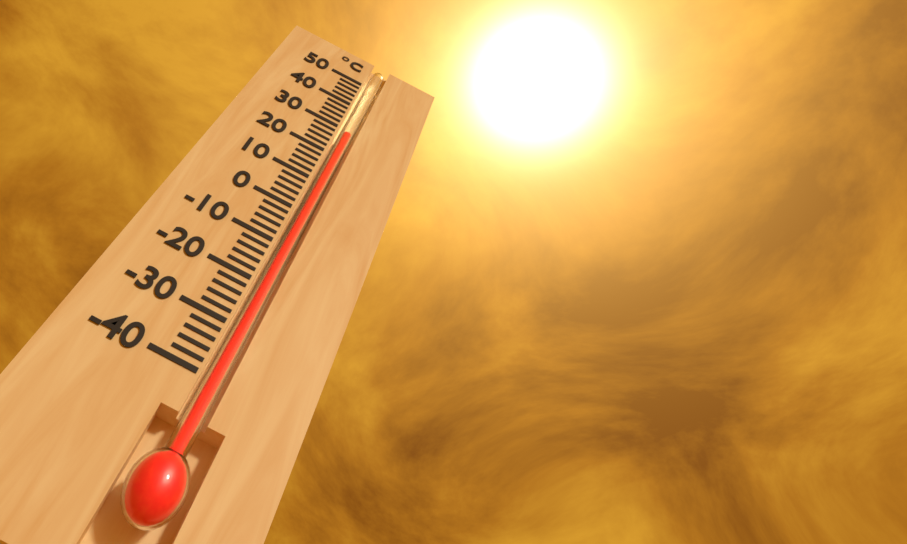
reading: 28 °C
